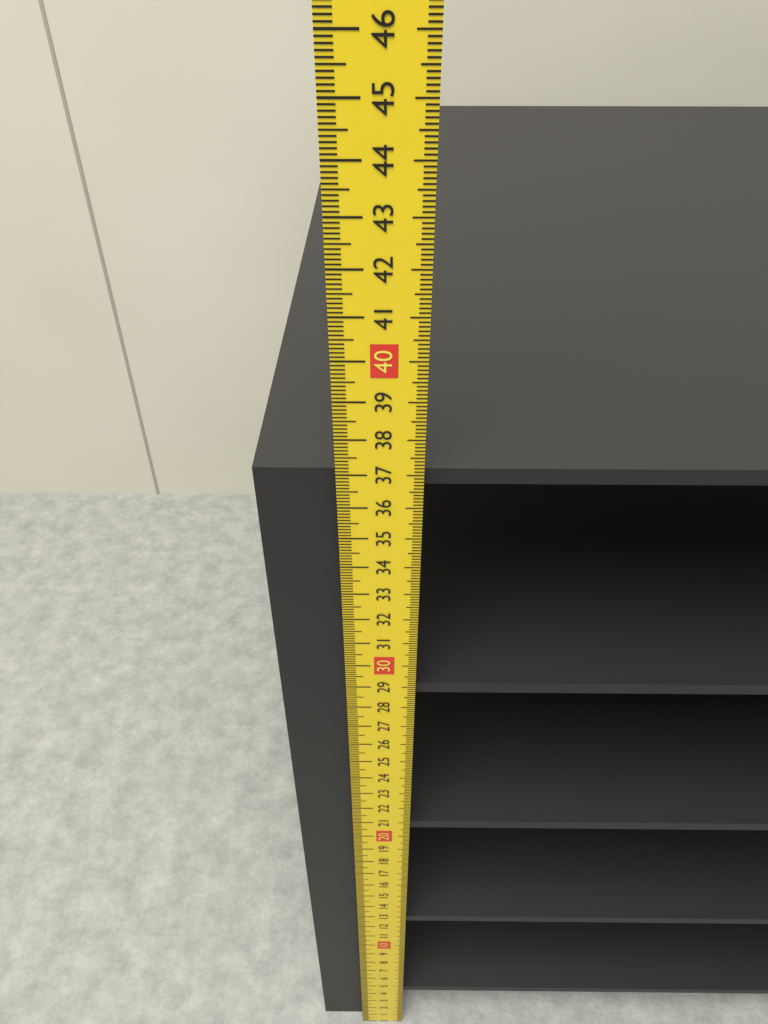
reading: 36.9 cm
